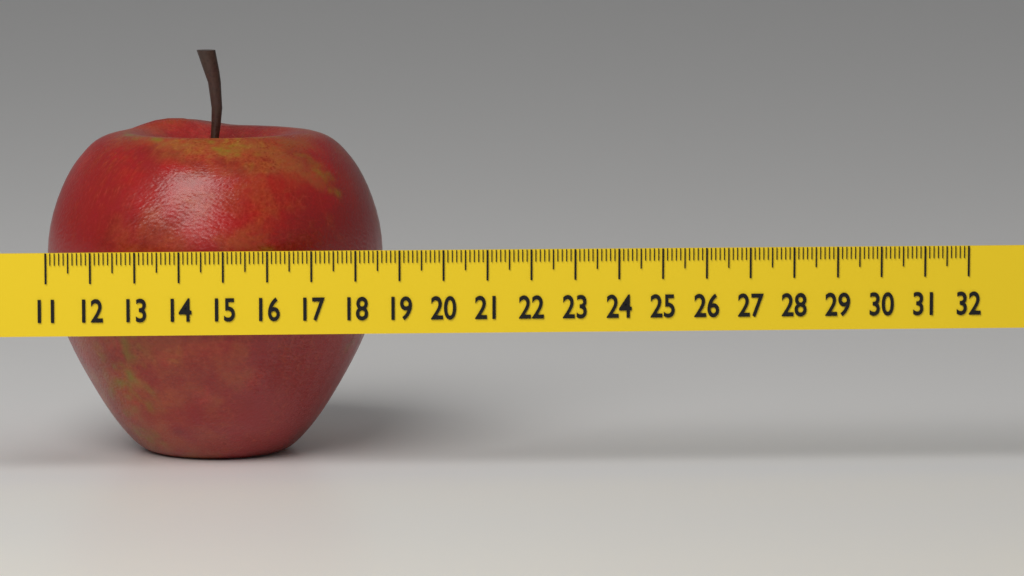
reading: 18.8 (no unit)
